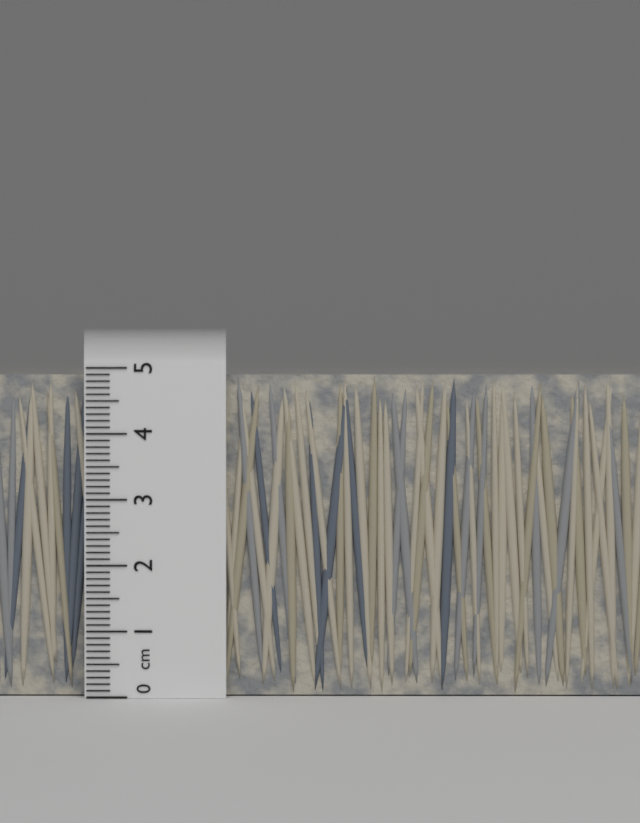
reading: 4.9 cm
